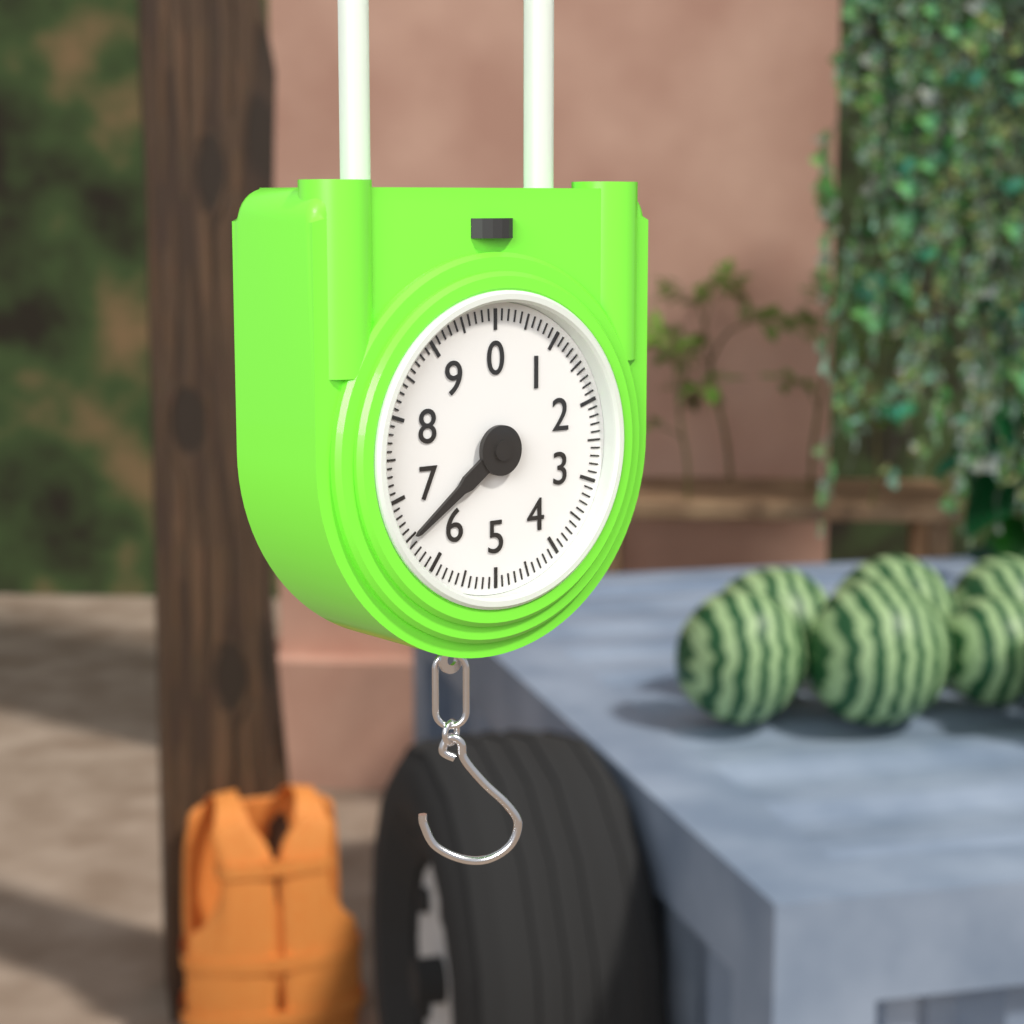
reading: 6.5 (no unit)
